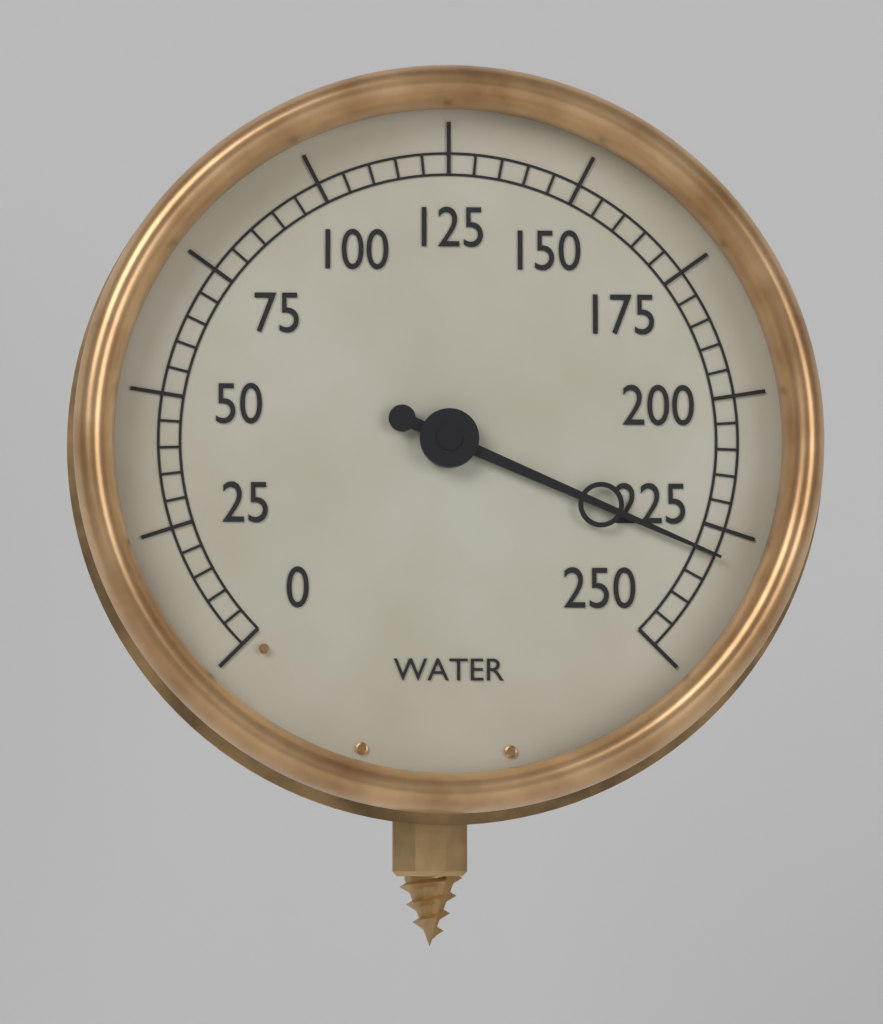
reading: 230 (no unit)
